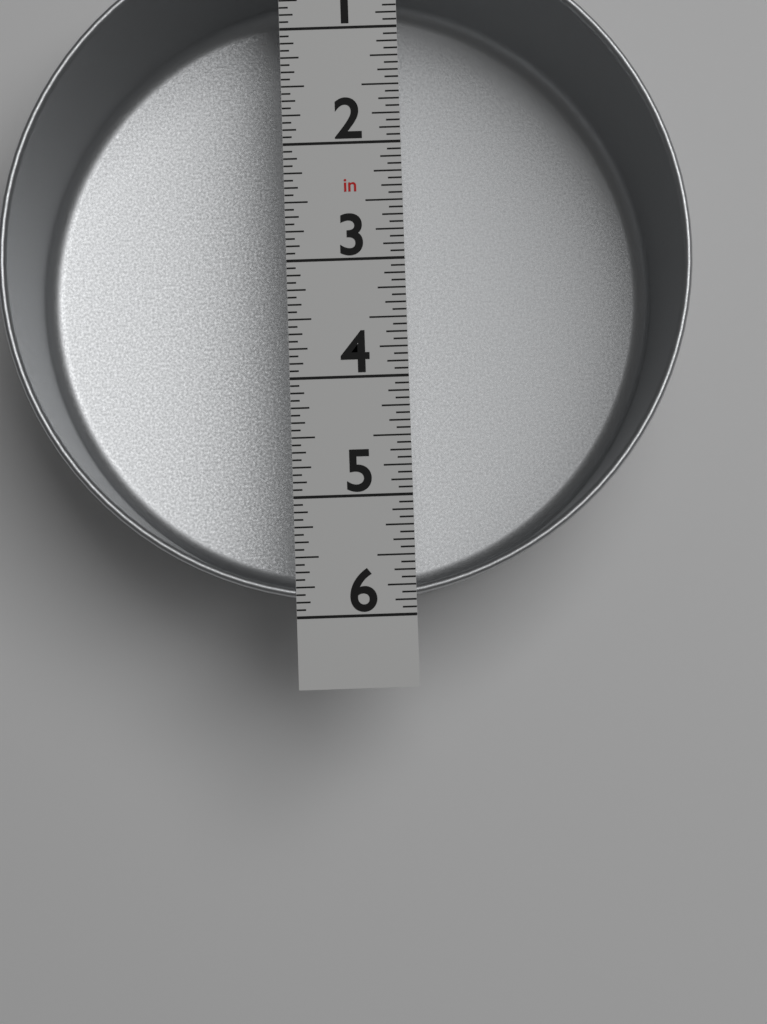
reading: 5.8750 in
